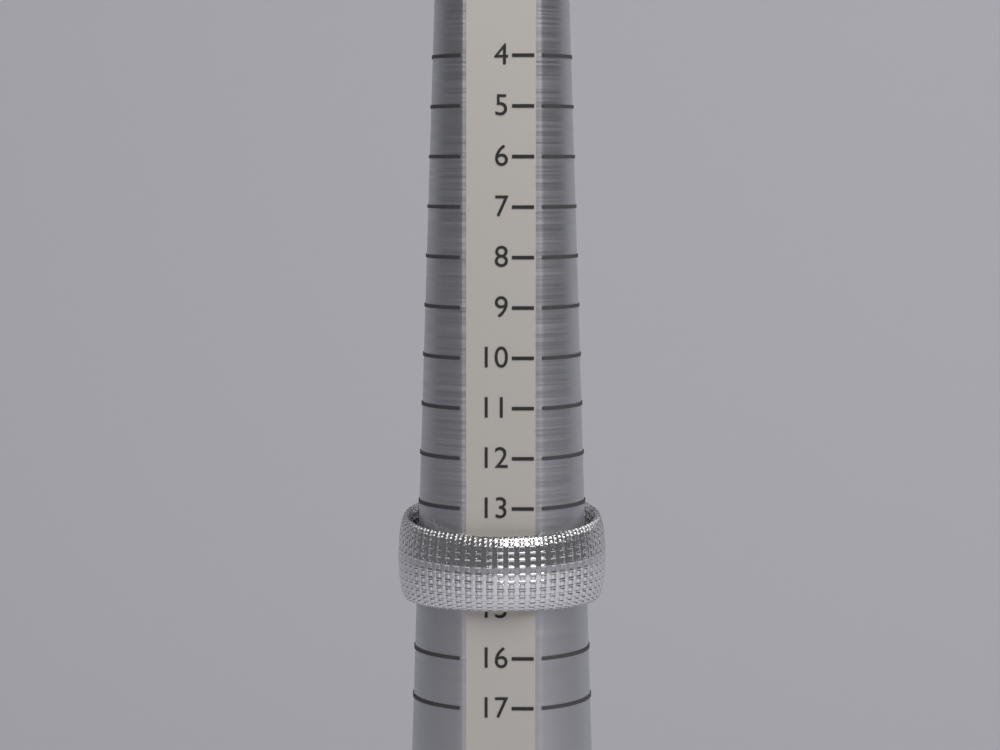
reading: 15 (no unit)
